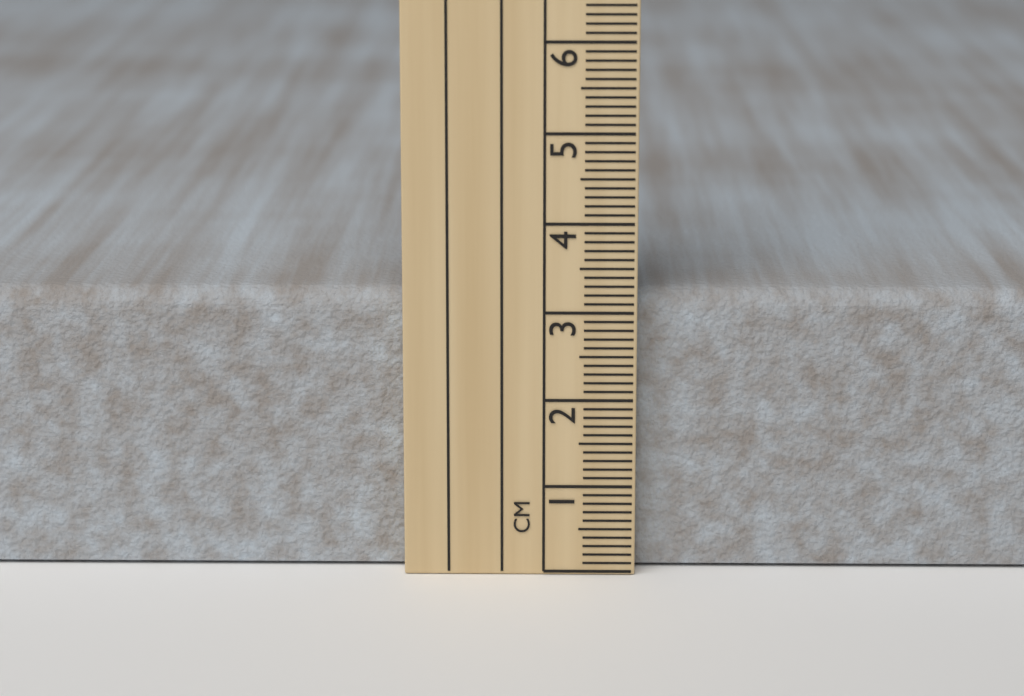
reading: 3.2 cm
